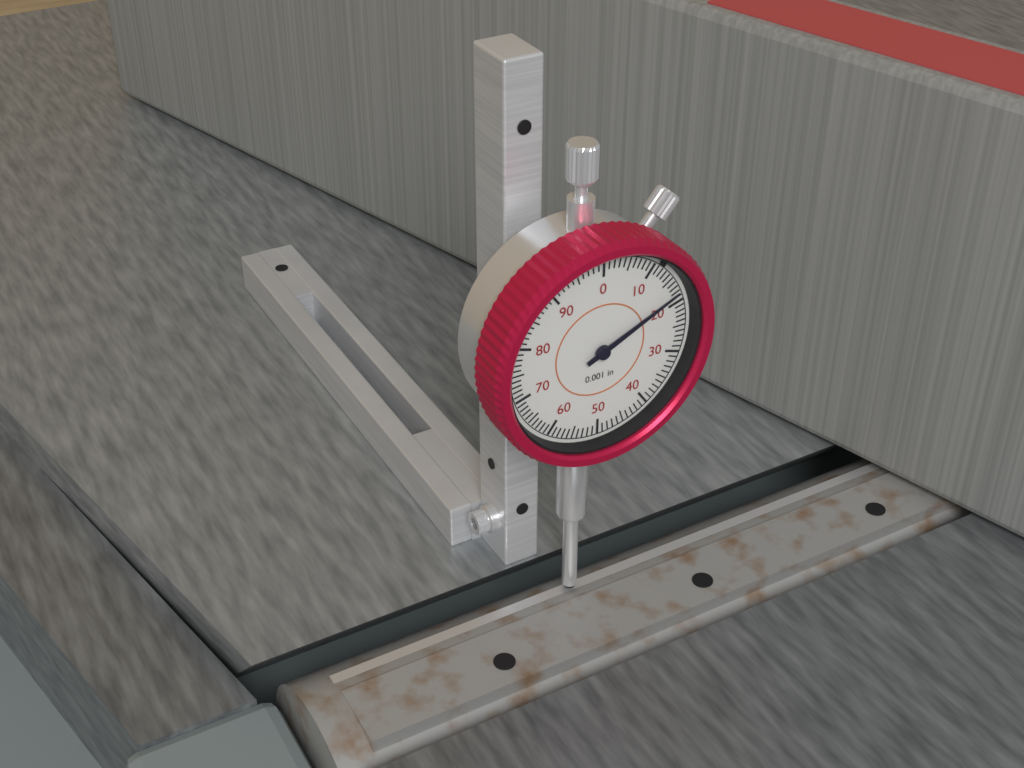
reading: 0.018 in
